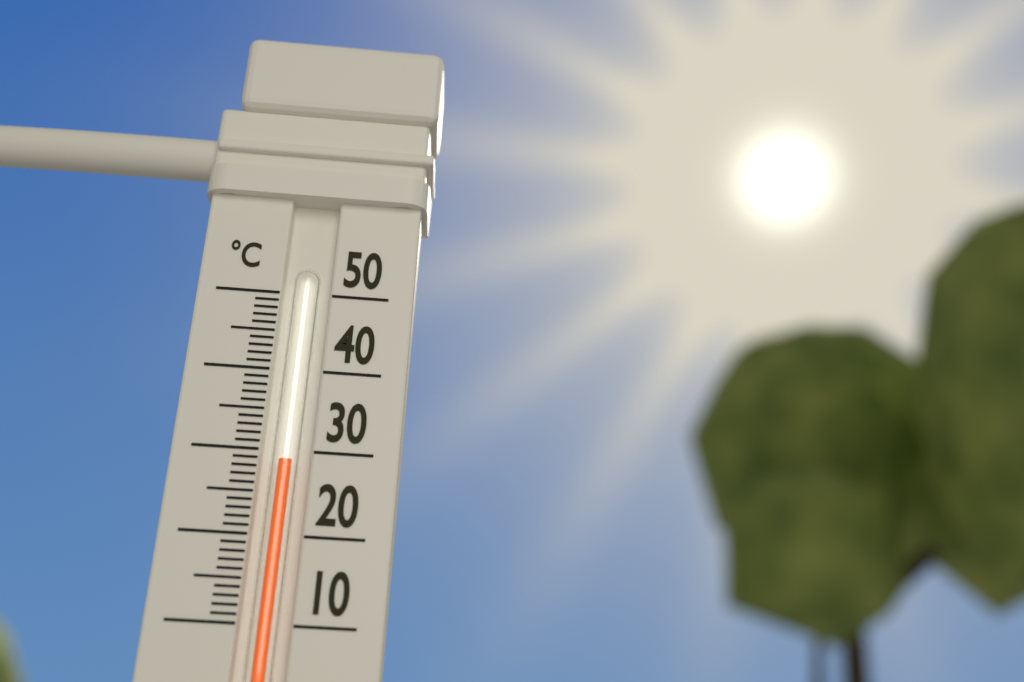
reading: 29 °C
